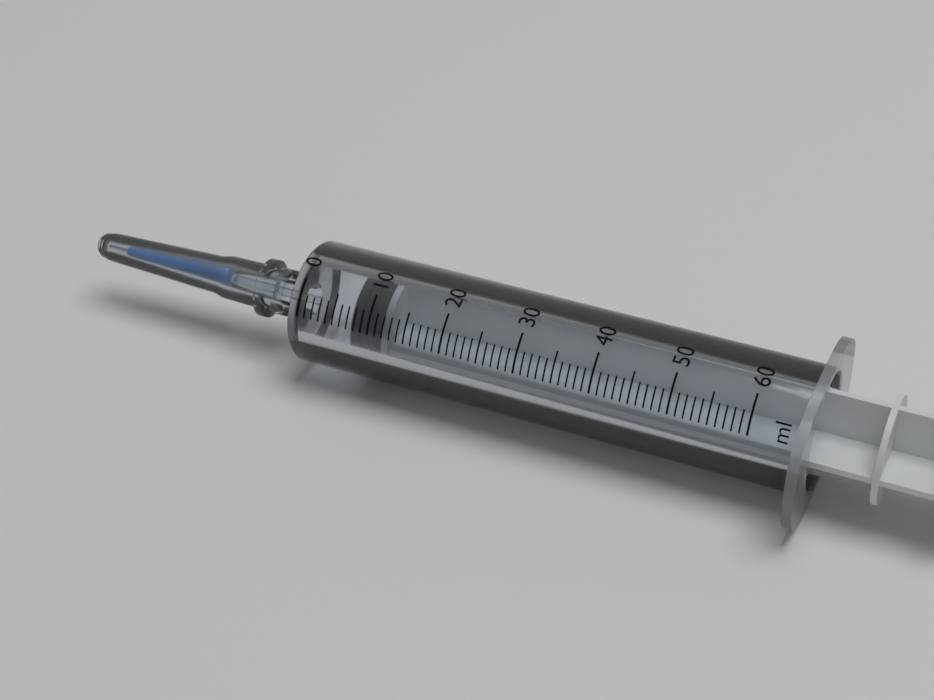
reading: 7 ml
